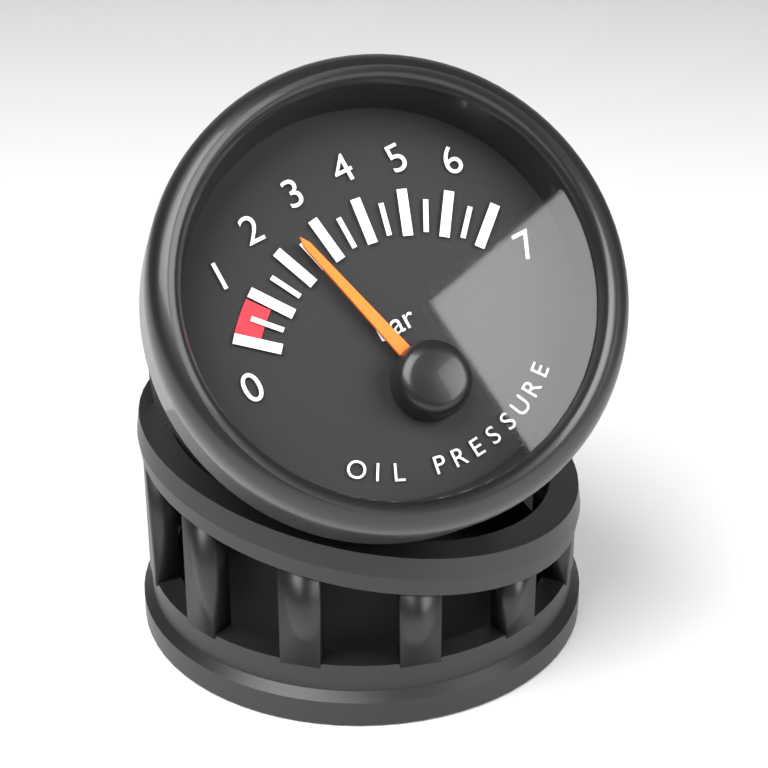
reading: 2.5 bar
